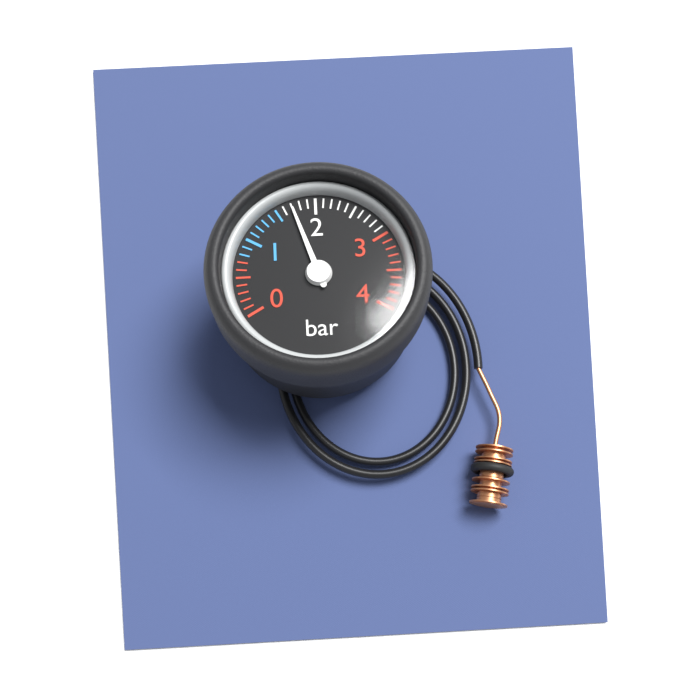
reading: 1.7 bar
